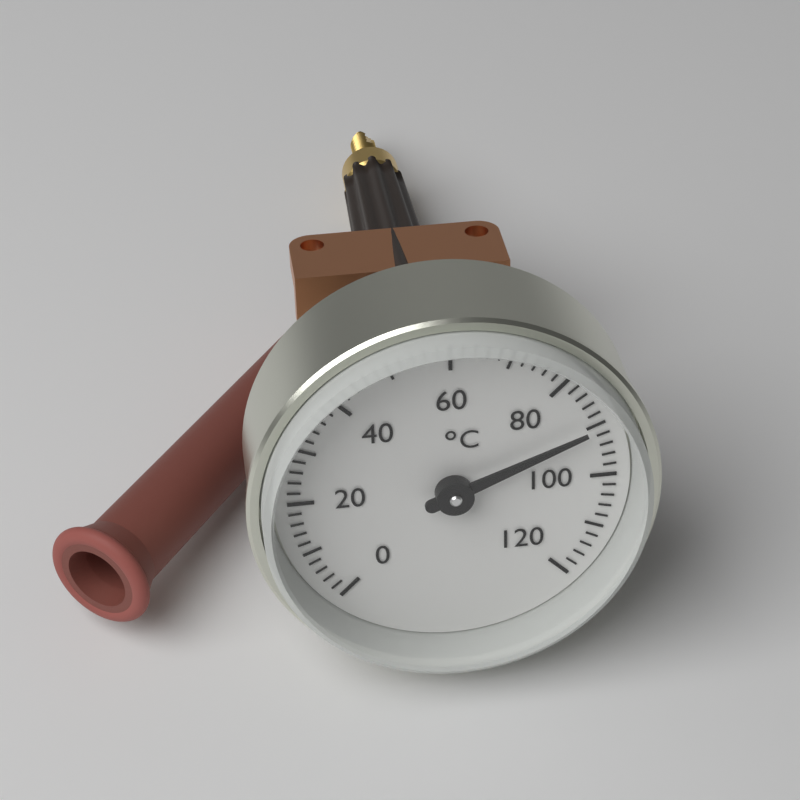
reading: 90 °C
